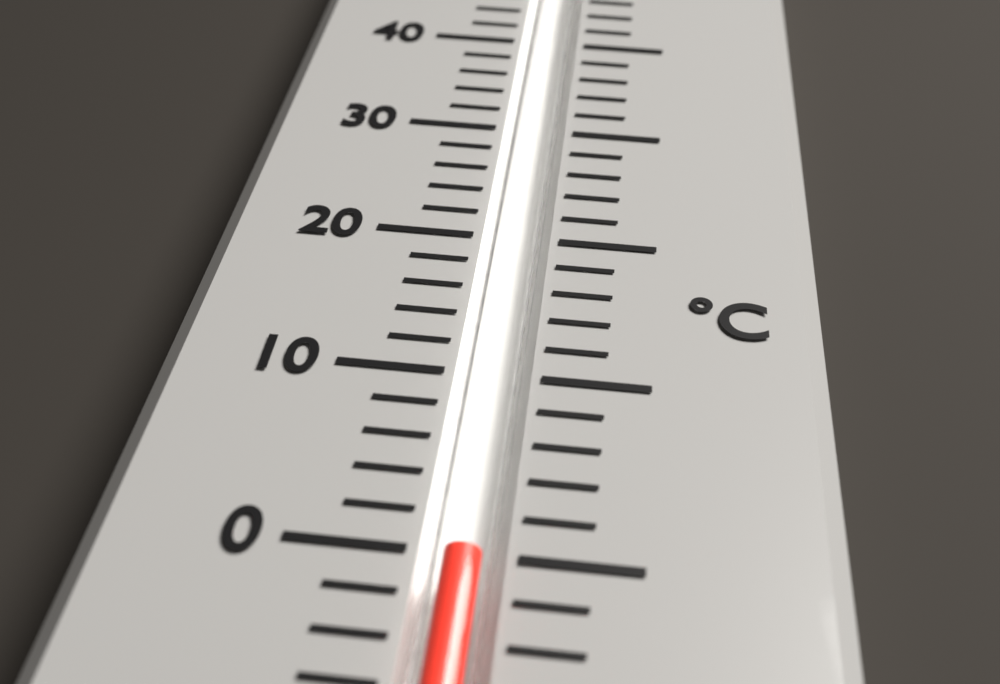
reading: 0 °C
